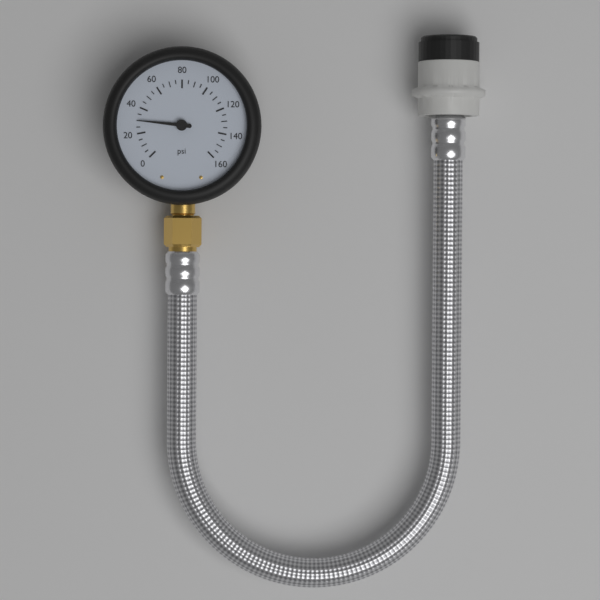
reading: 30 psi
